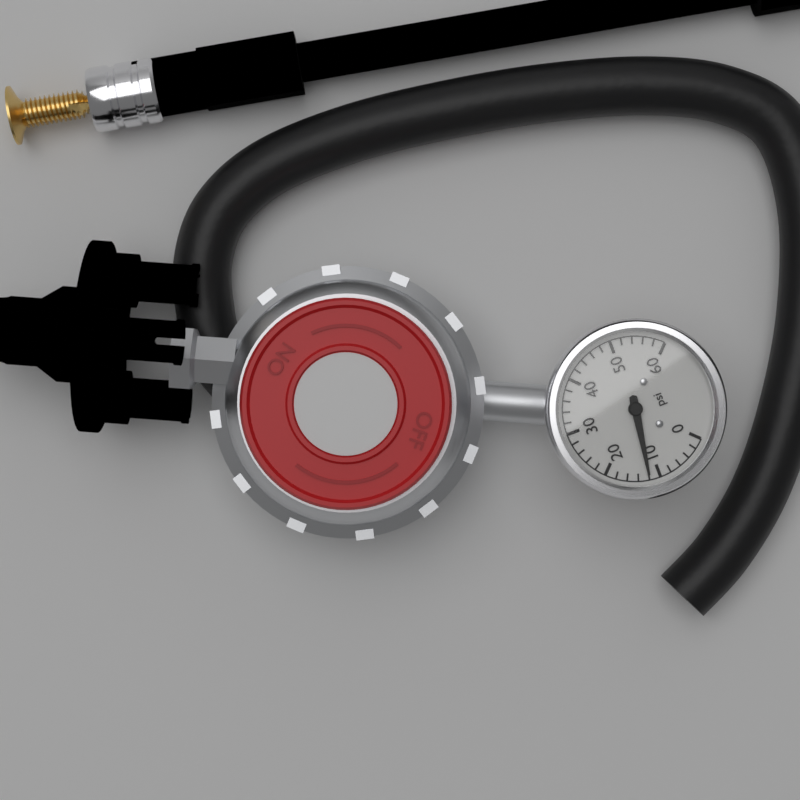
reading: 12 psi
